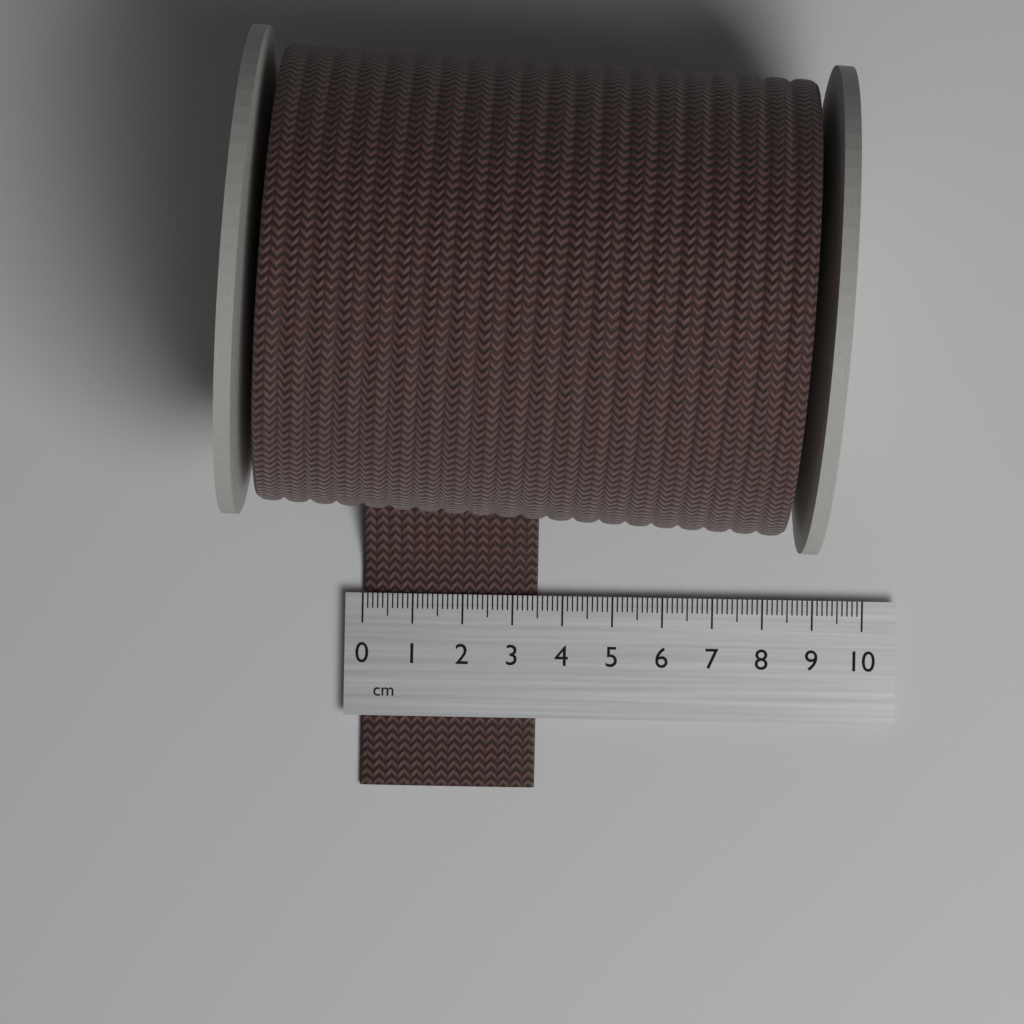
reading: 3.5 cm
